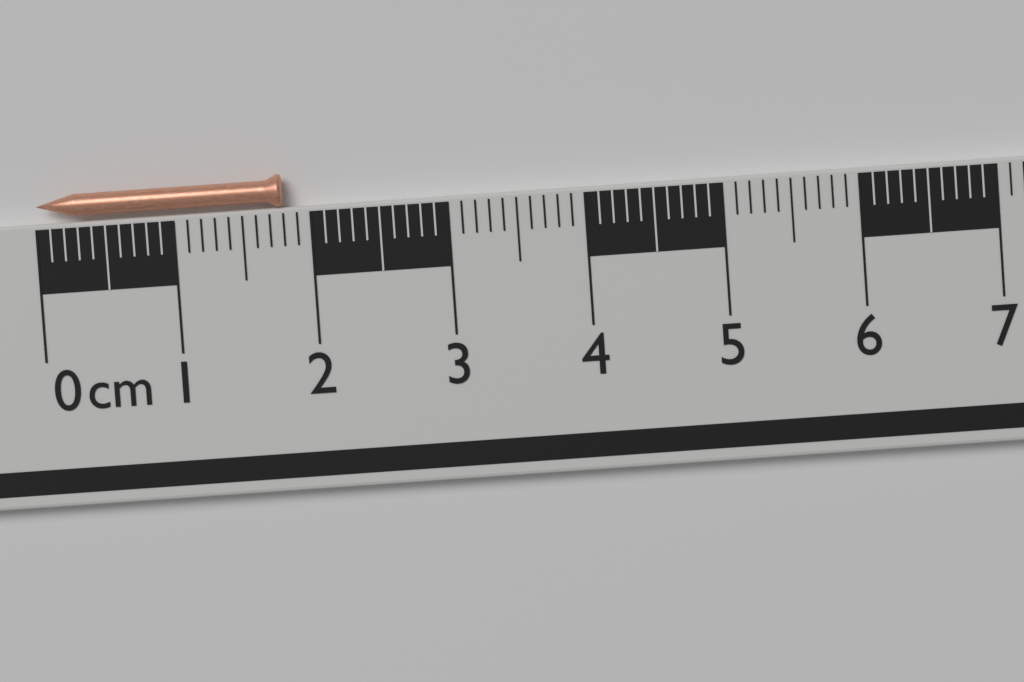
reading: 1.8 cm
